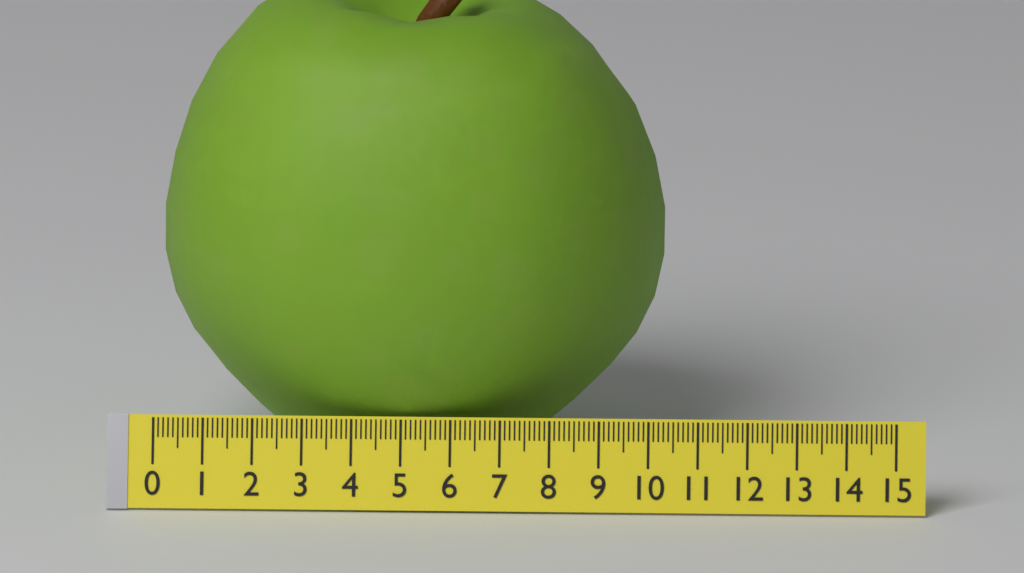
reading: 10.2 (no unit)
